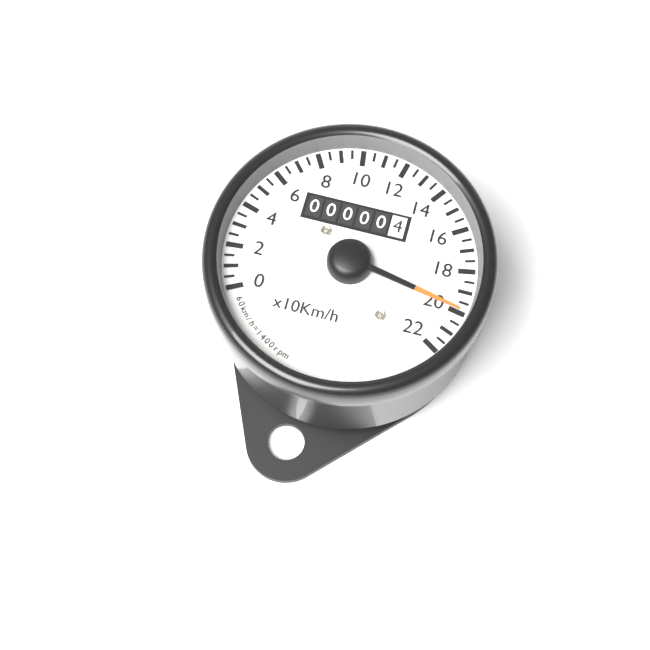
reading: 20.0 x10 km/h
